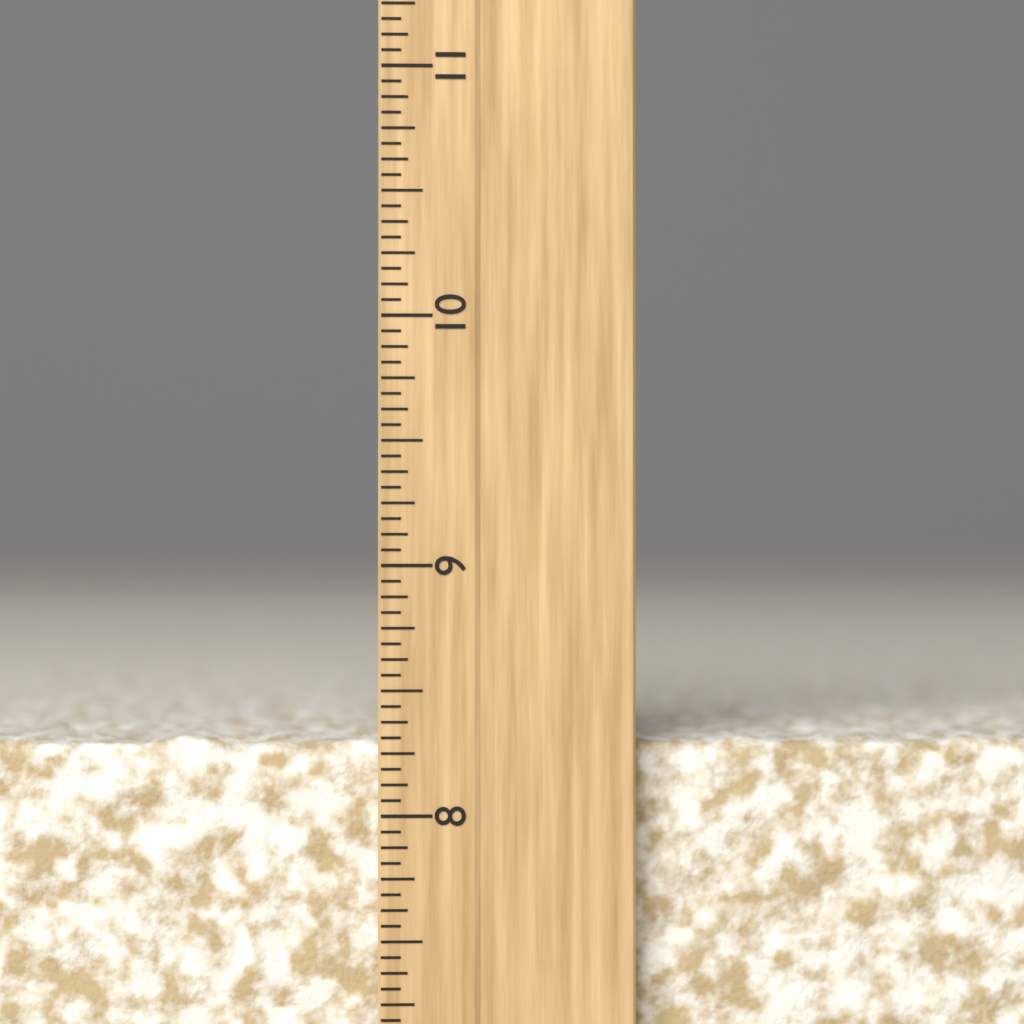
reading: 8.3125 inch
